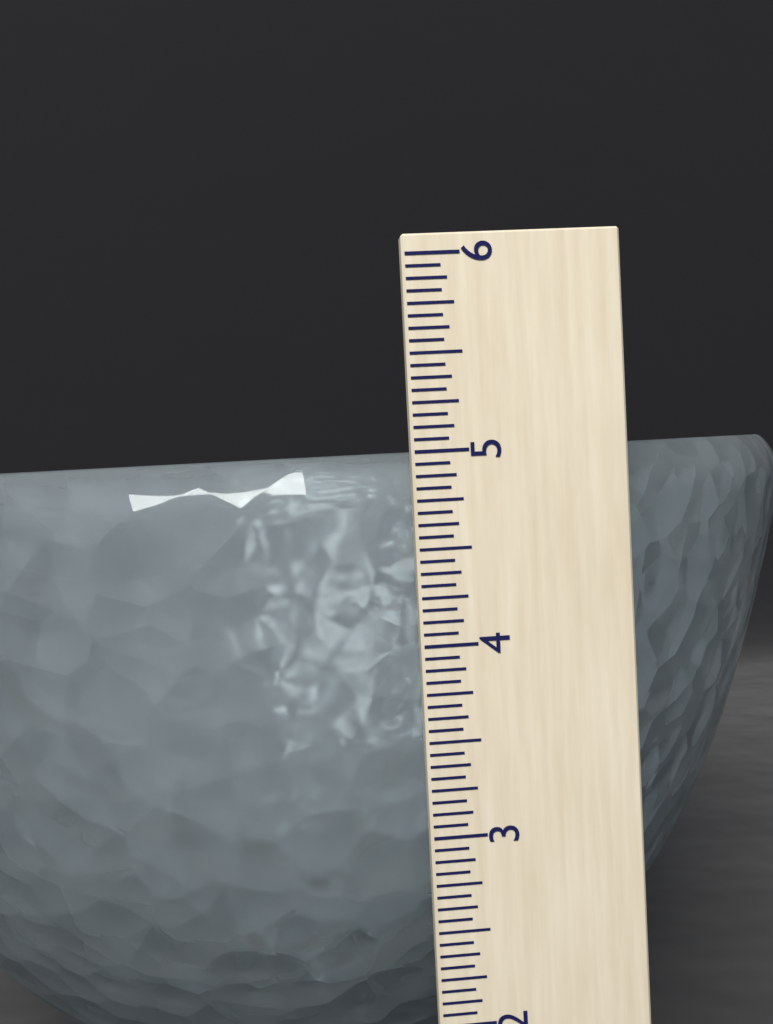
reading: 5.0000 (no unit)
